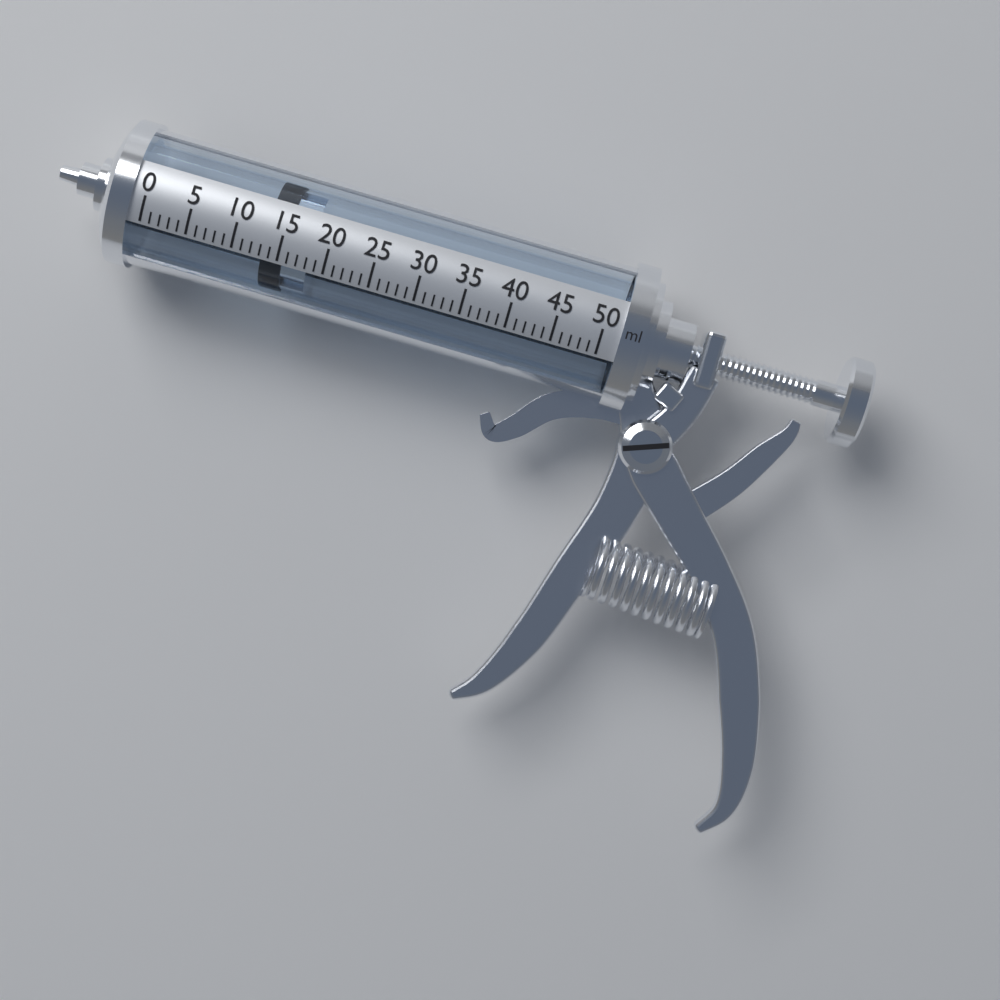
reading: 13 ml
